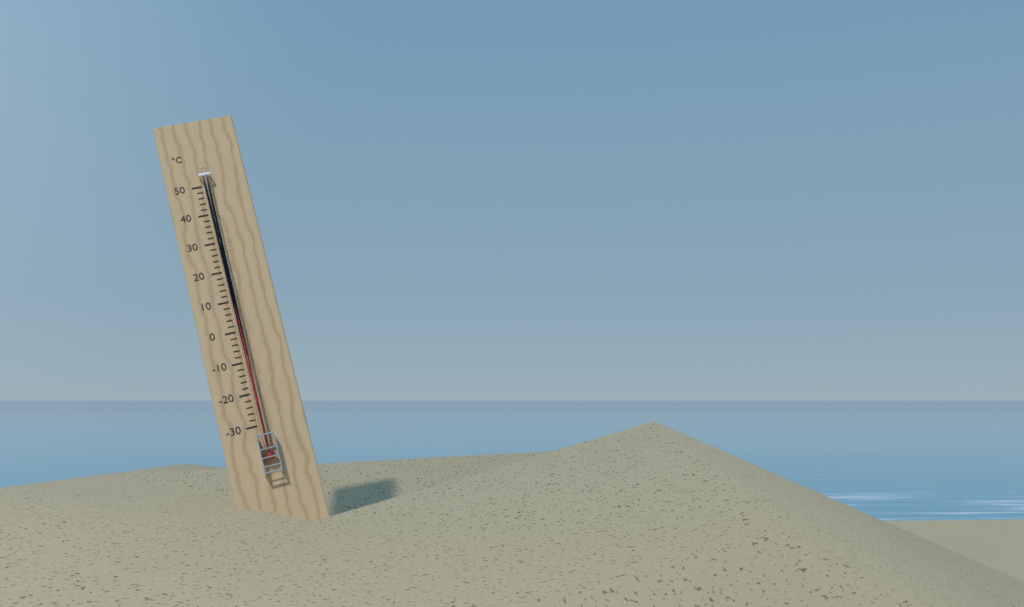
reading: 12 °C
